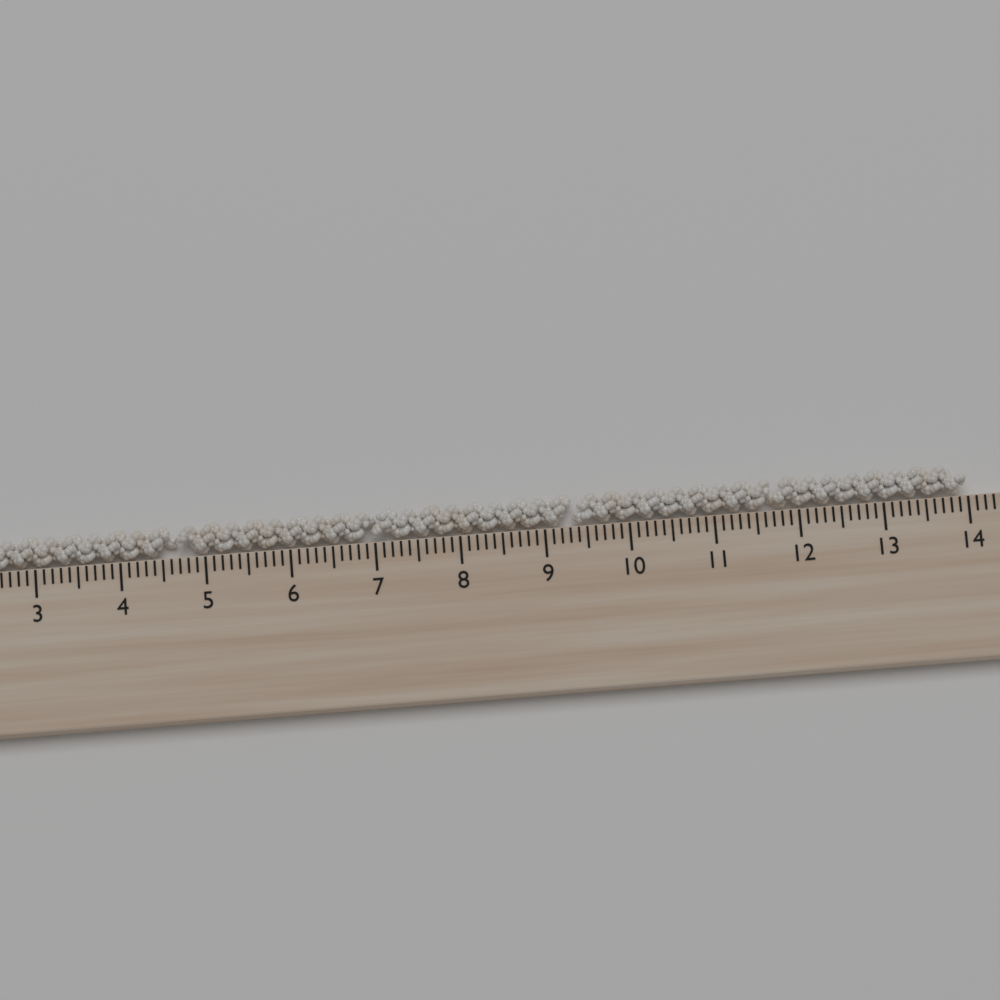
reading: 14.0 cm
